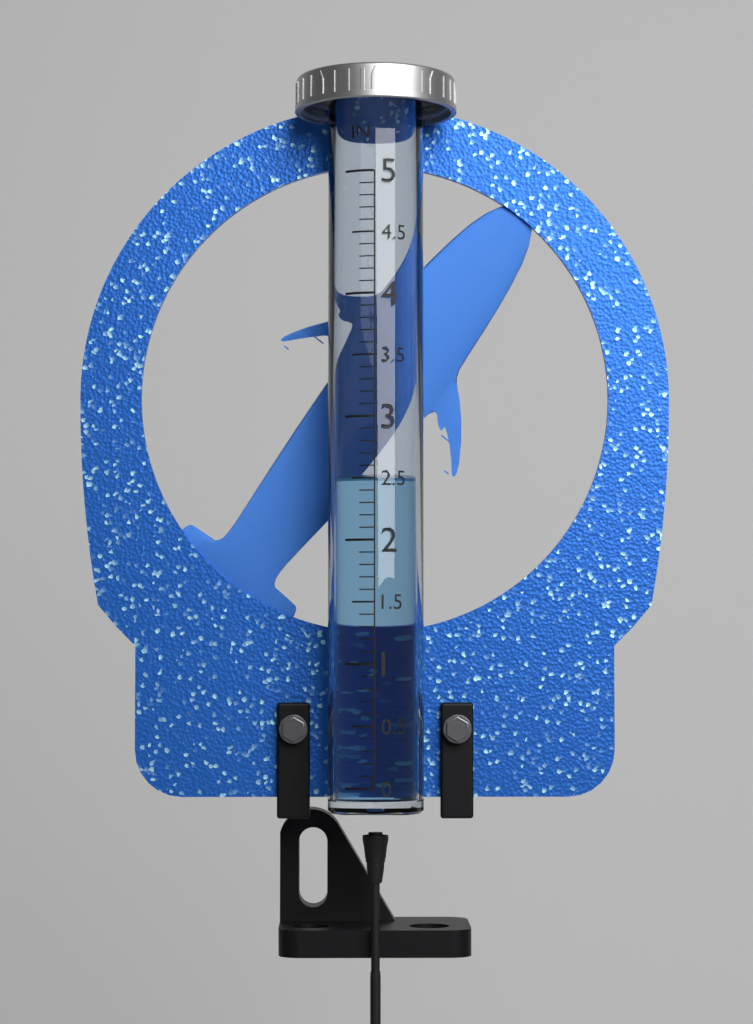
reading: 2.5 in
